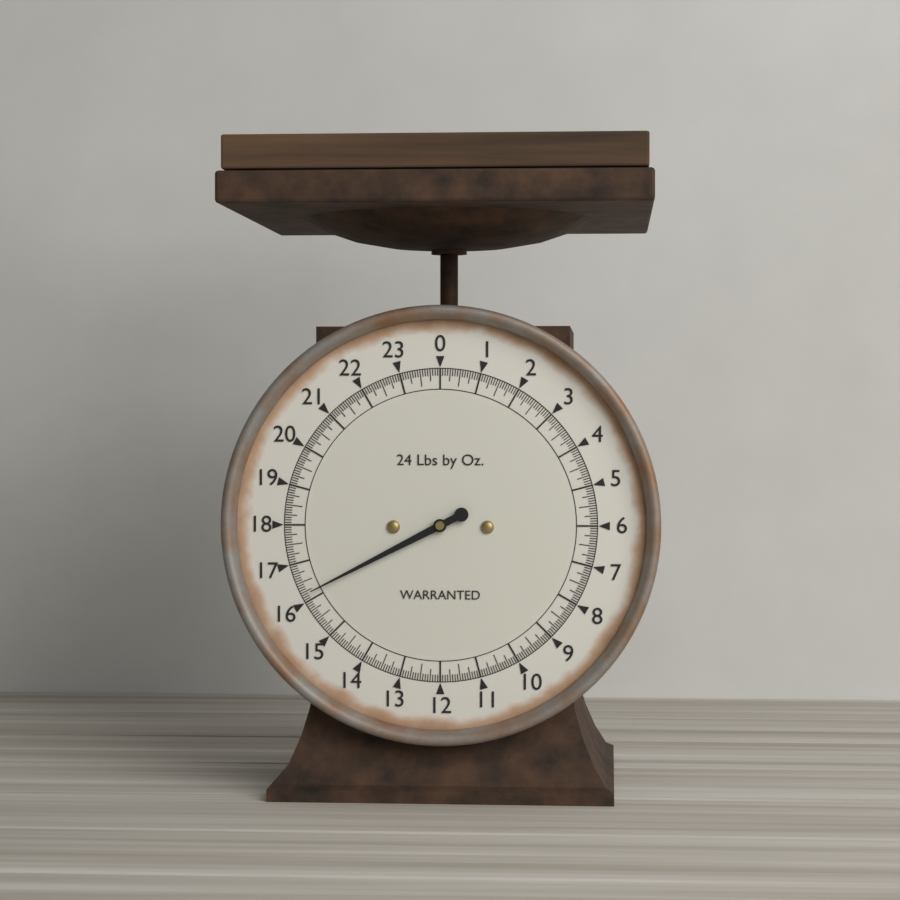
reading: 16.1875 lb
